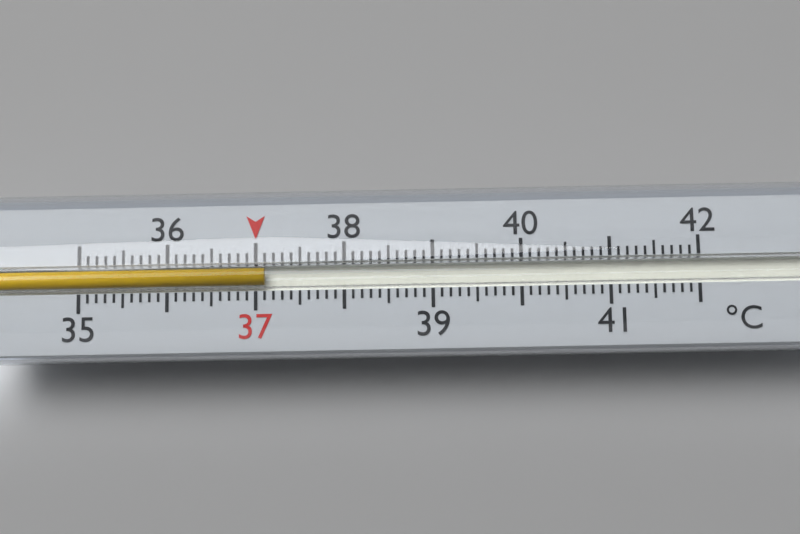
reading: 37.1 °C
